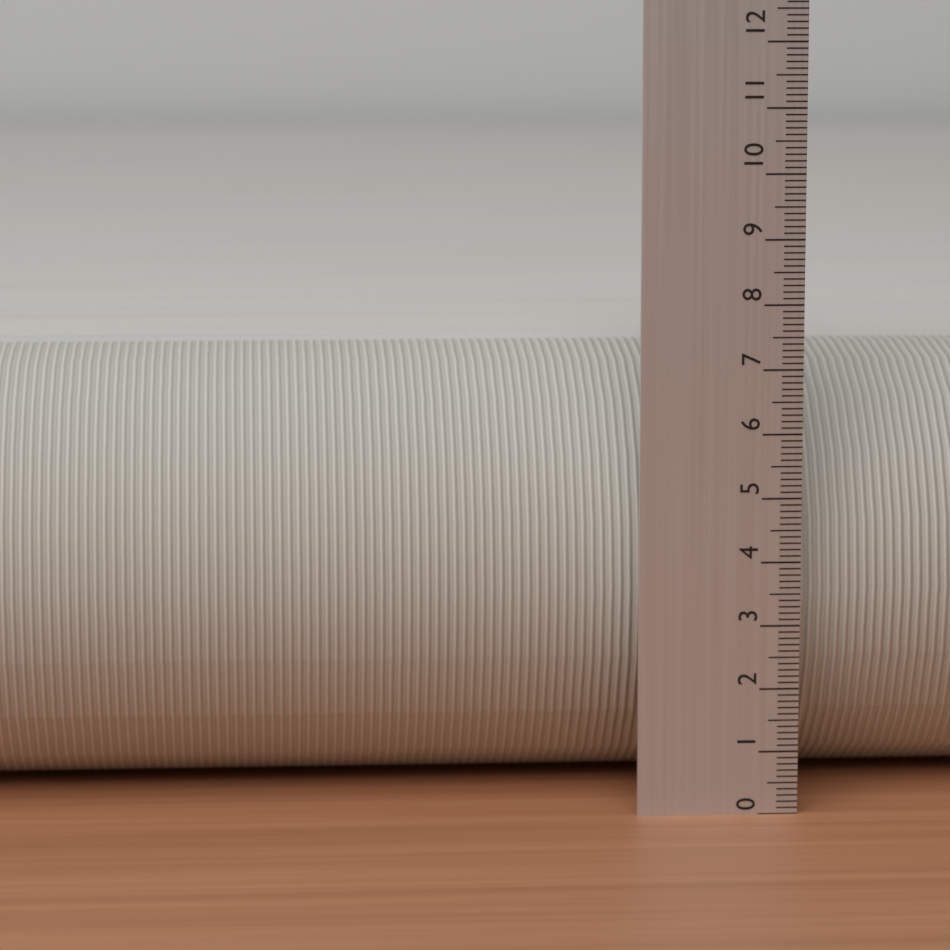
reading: 7.0 (no unit)
